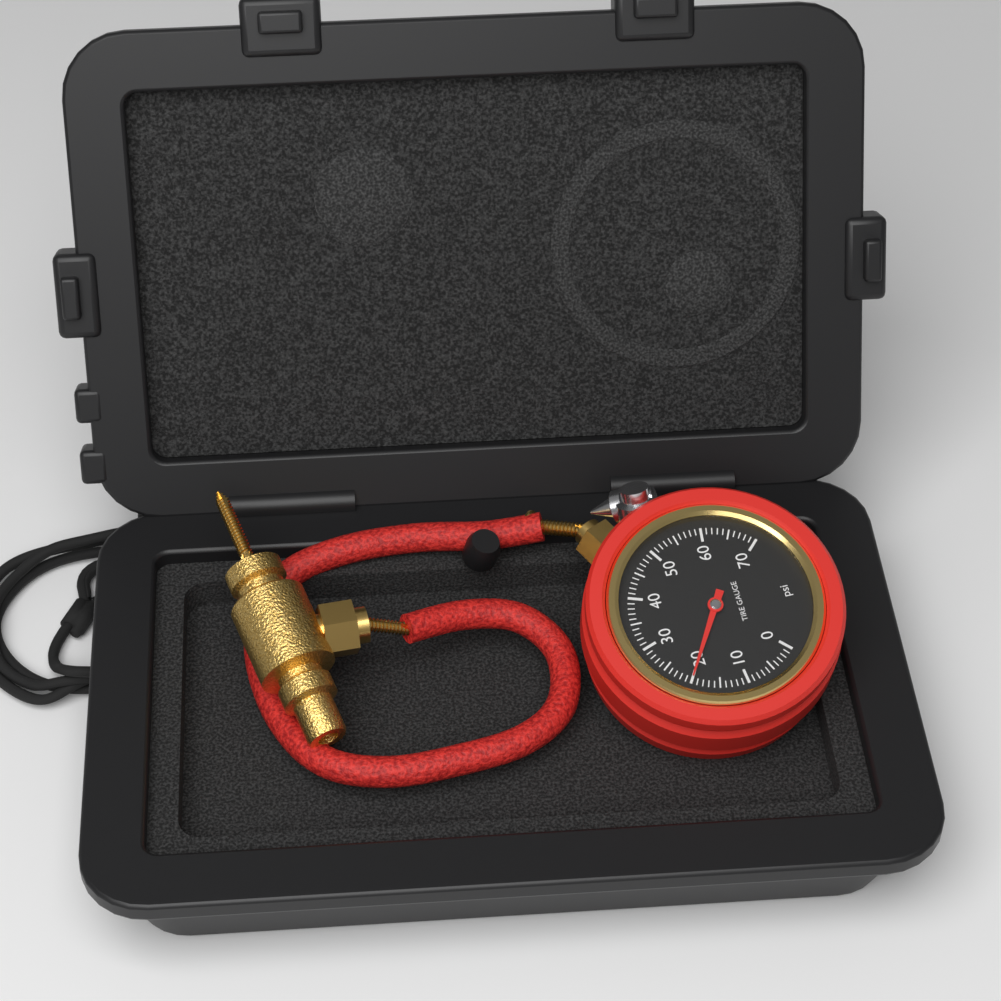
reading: 20 psi
